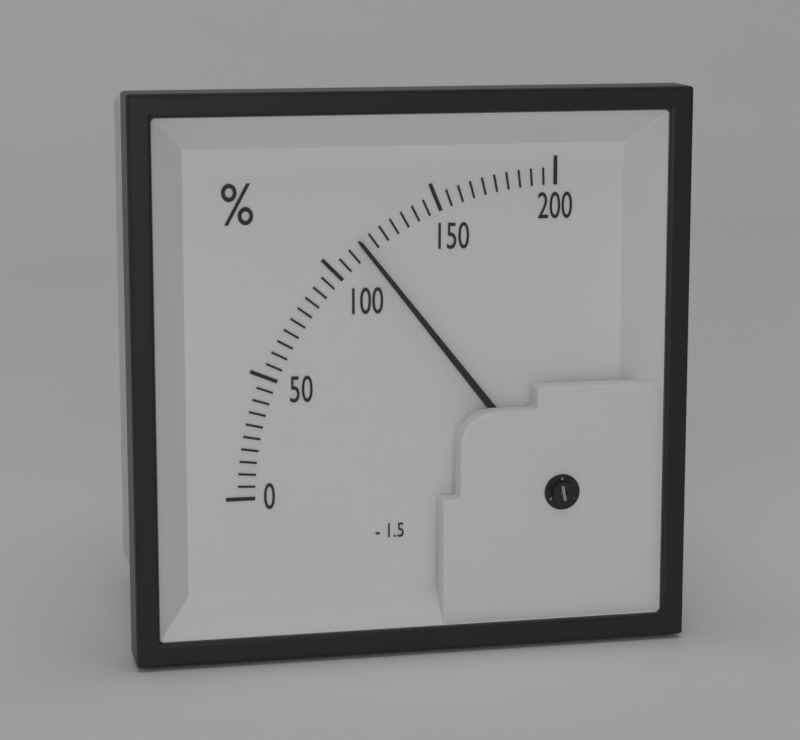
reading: 115 %
